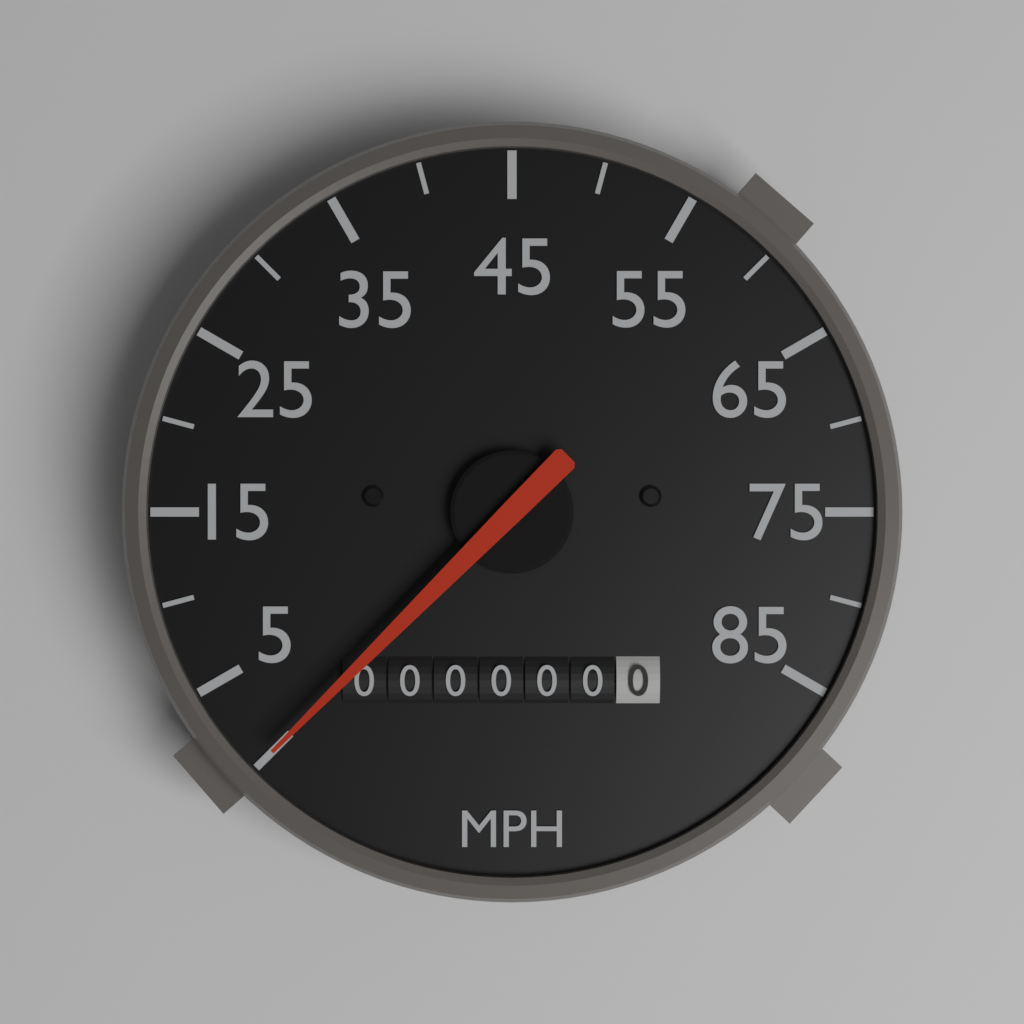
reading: 0 MPH
